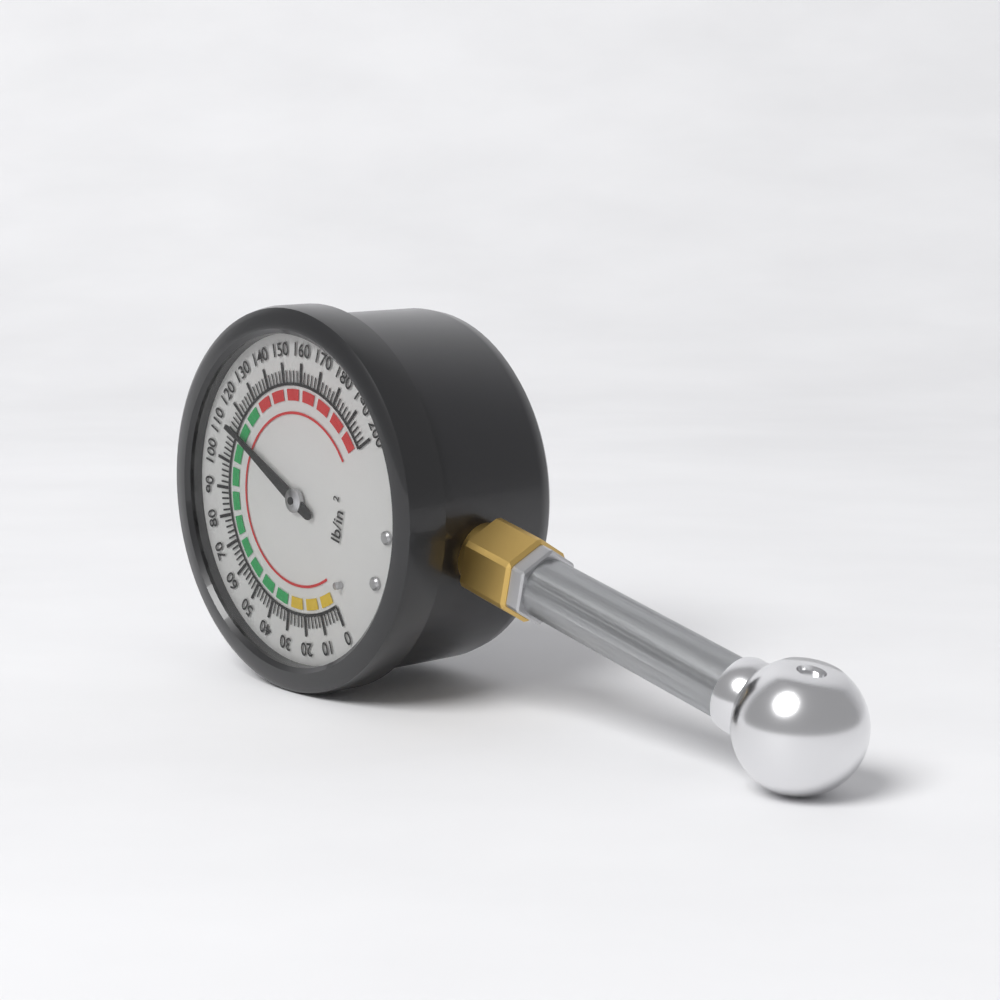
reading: 112 psi
